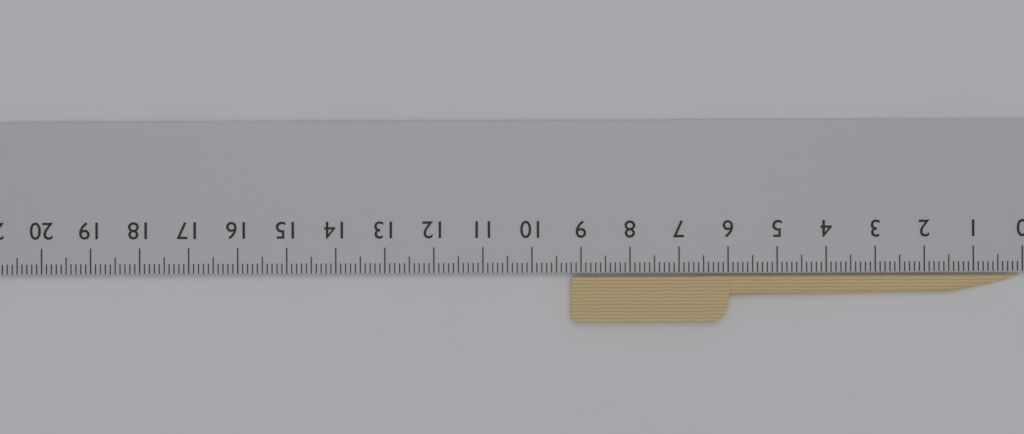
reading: 9.2 cm
